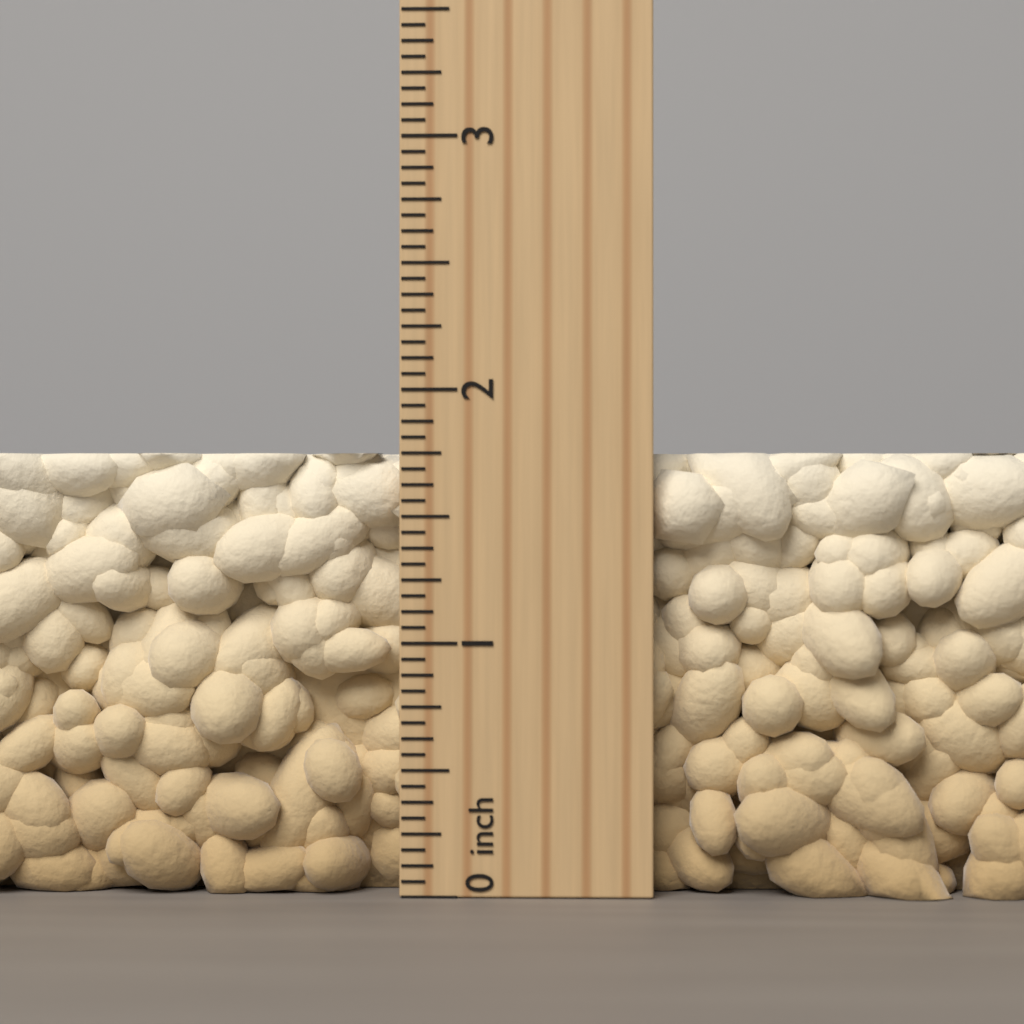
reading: 1.7500 inch
